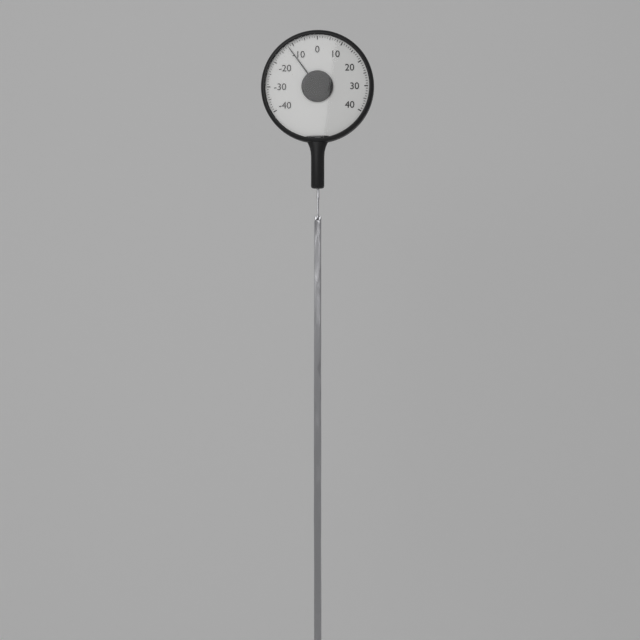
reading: -12 (no unit)
